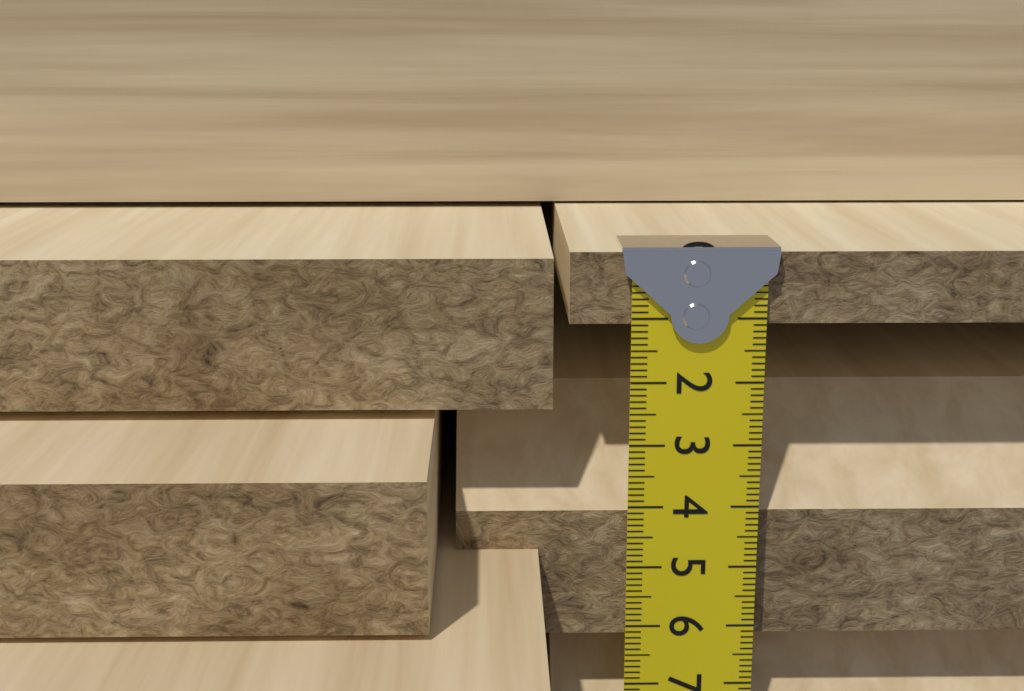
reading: 1.1 cm
